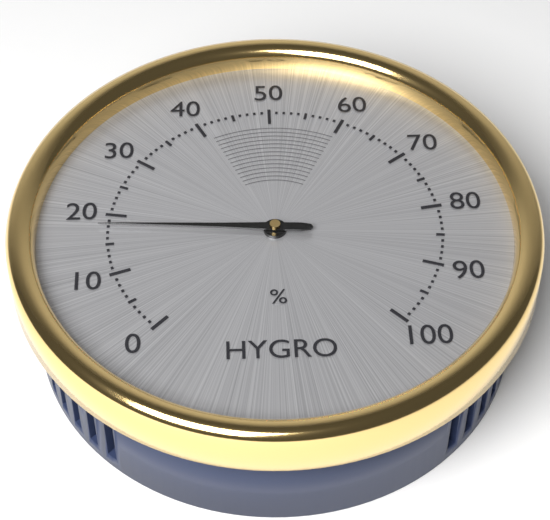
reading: 18 %
